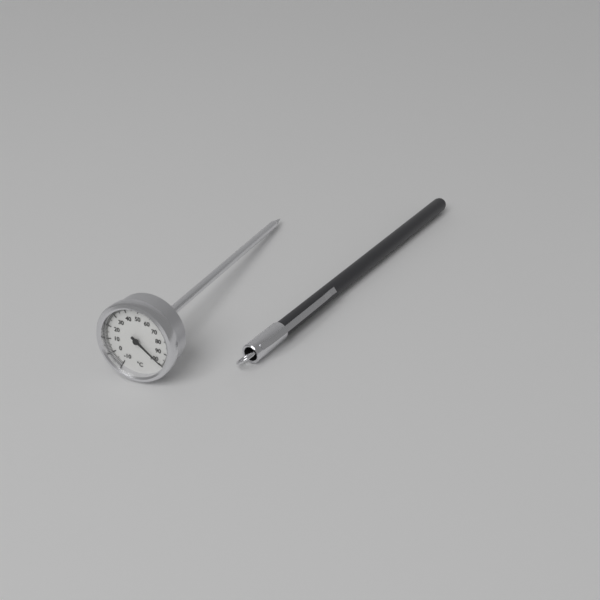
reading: 99 °C
